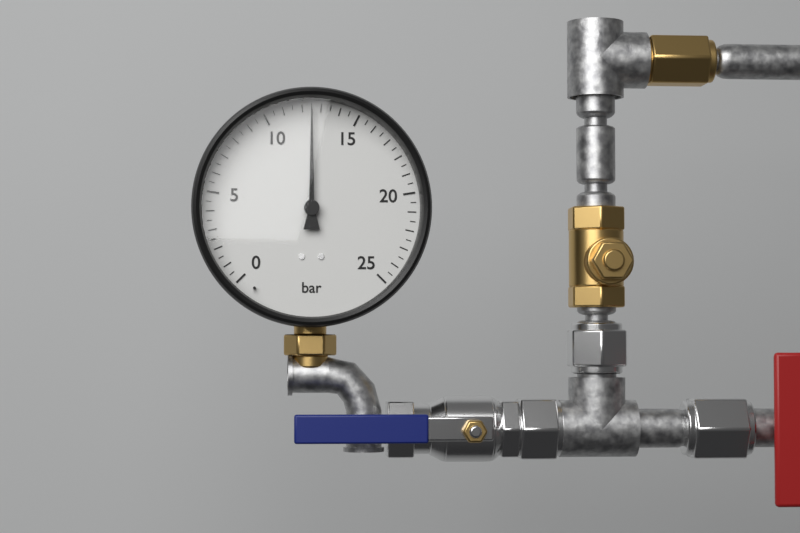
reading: 12.5 bar
